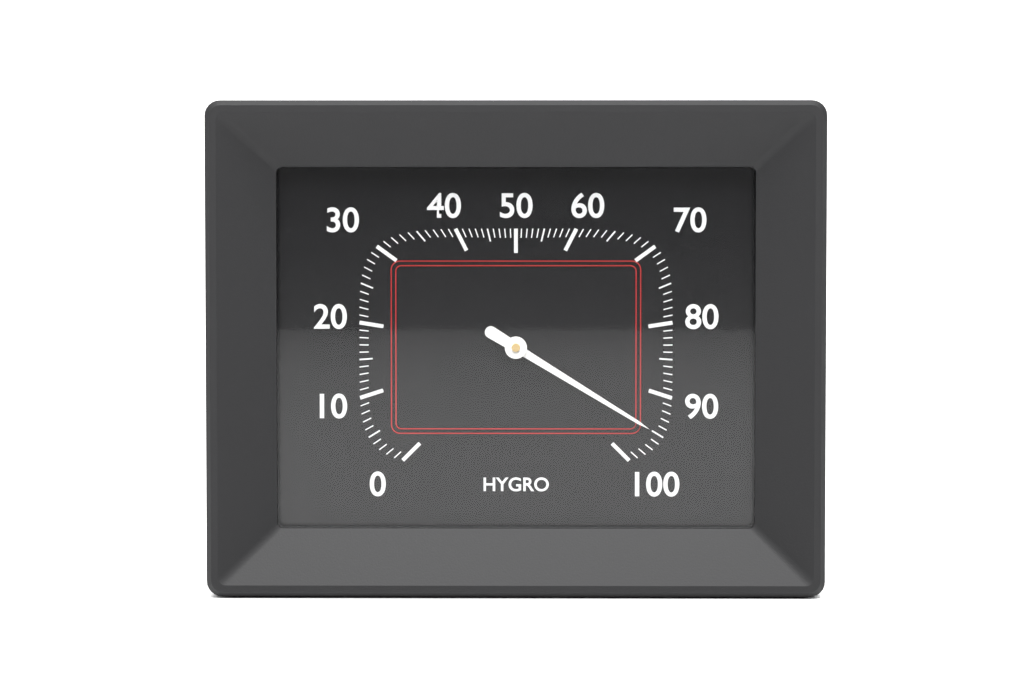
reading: 95 %
